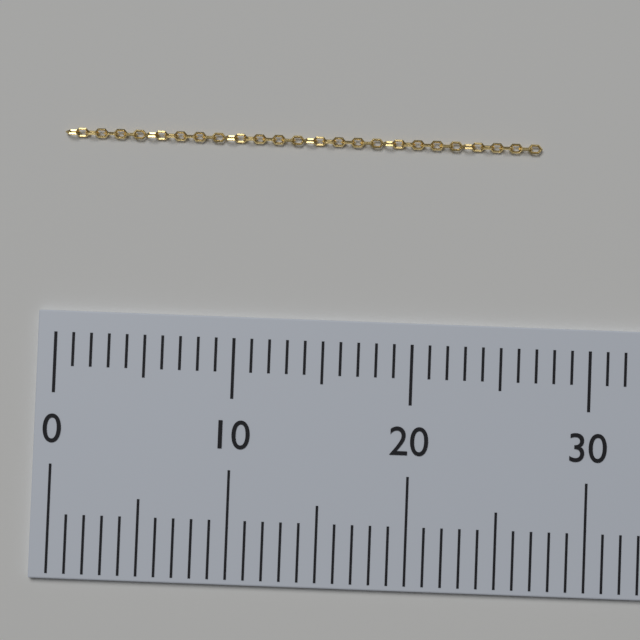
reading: 27 (no unit)
